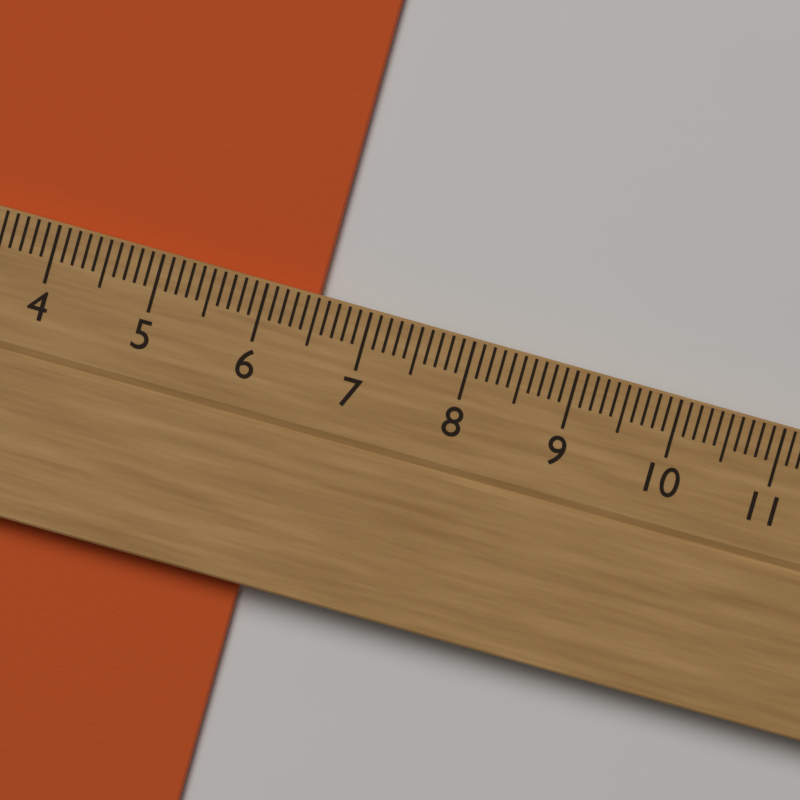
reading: 6.5 cm
